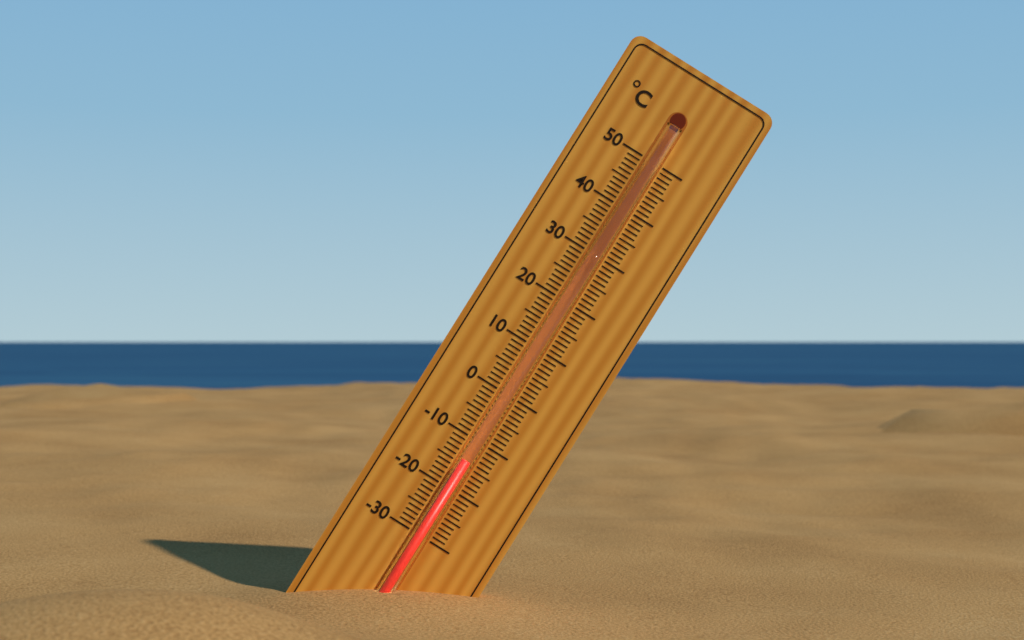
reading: -14 °C
